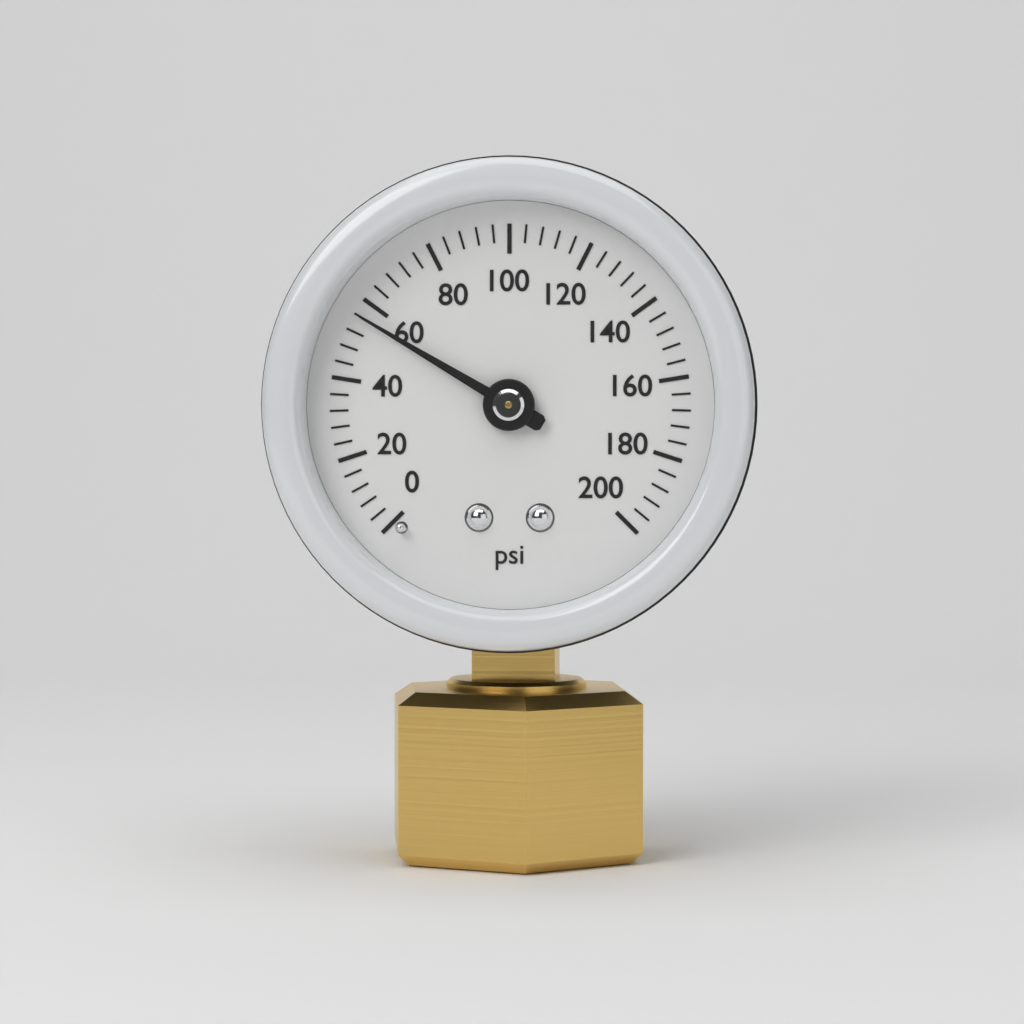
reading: 56 psi
